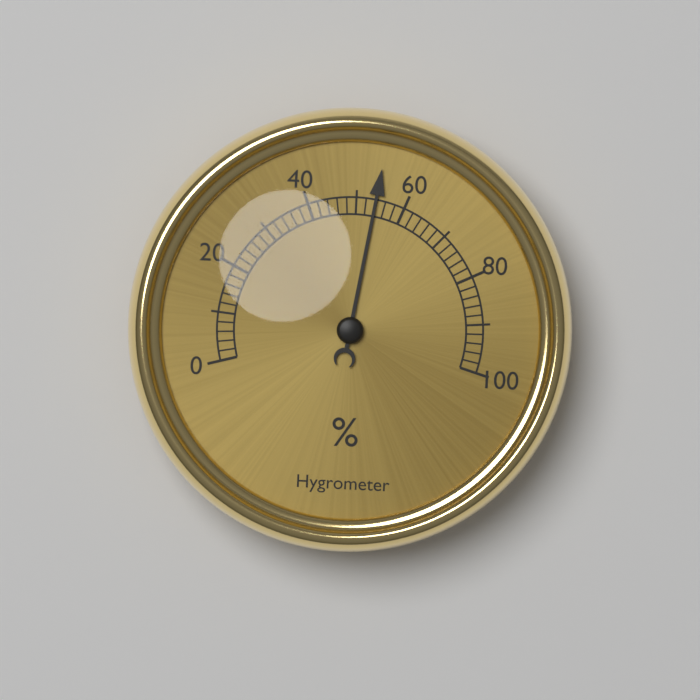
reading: 54 %
